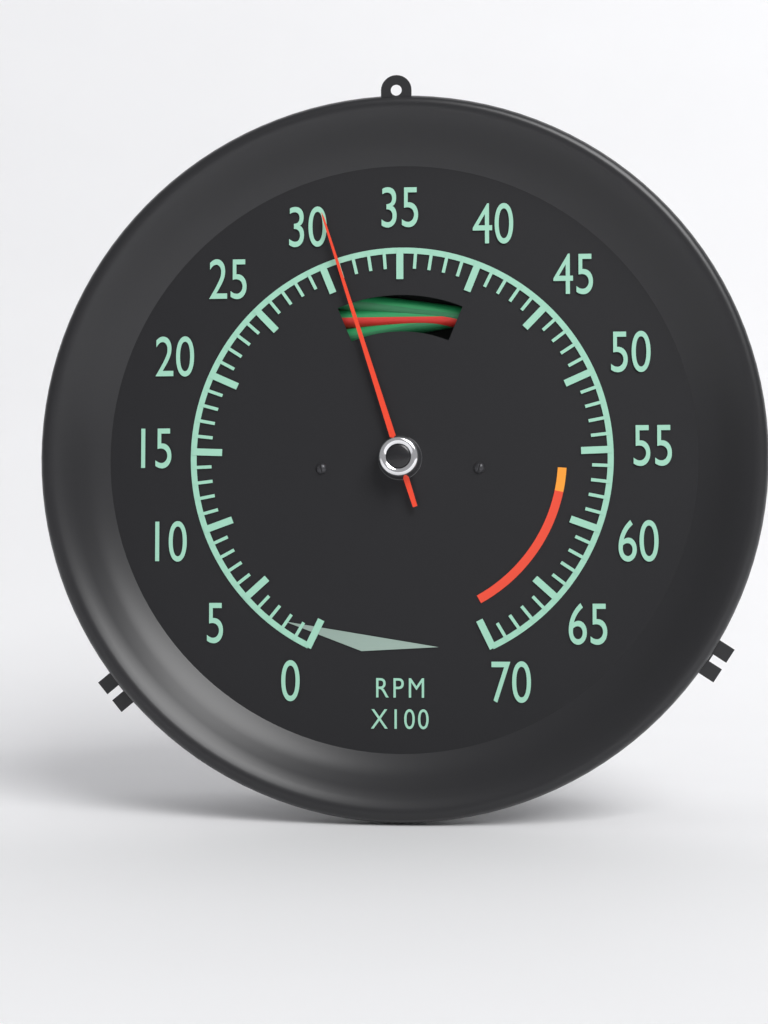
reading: 31 RPM x100
